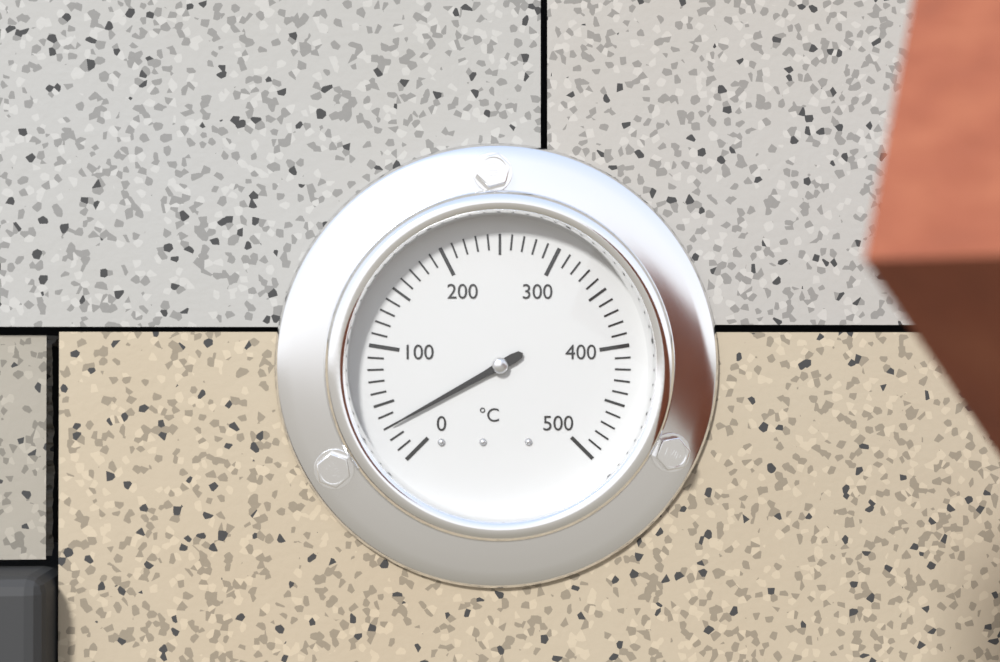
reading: 30 °C
